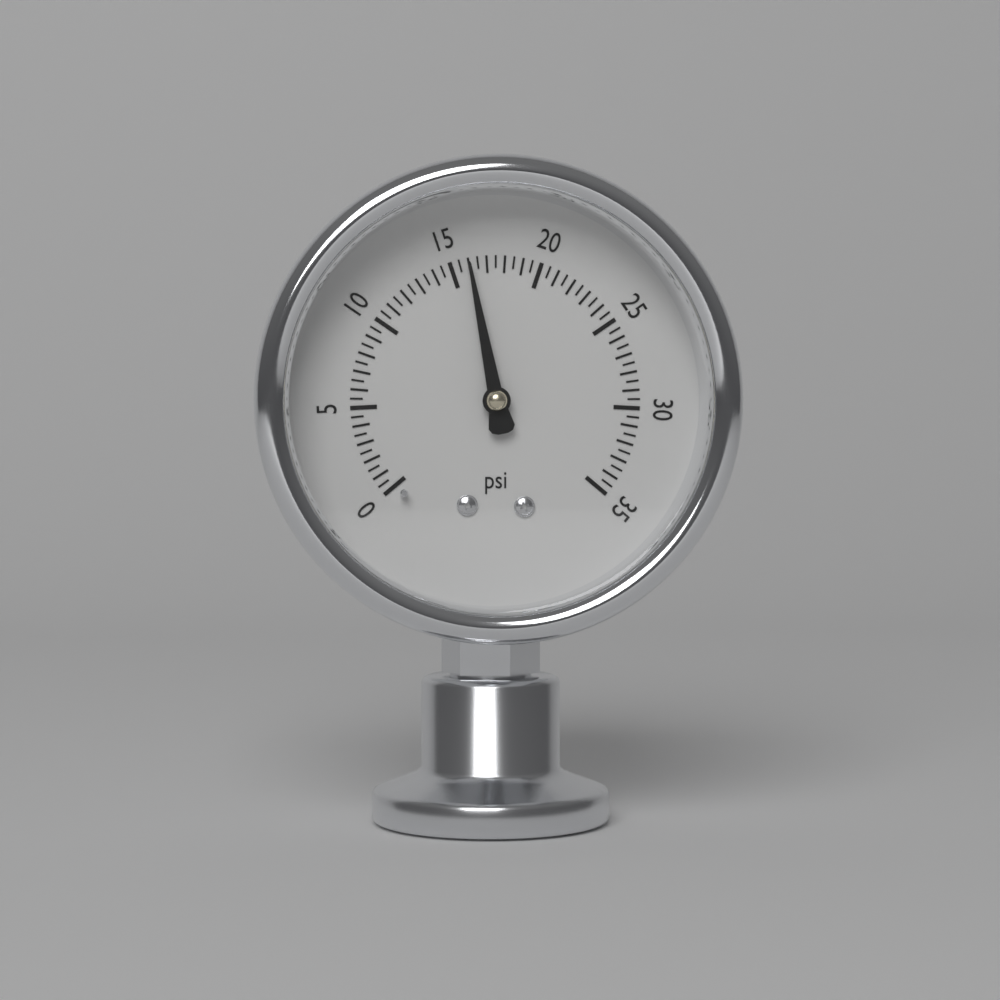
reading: 16.0 psi
